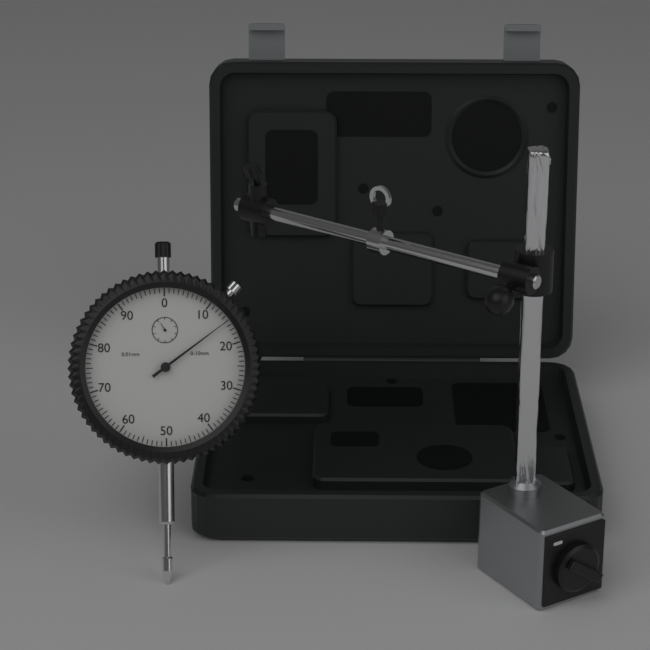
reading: 0.15 mm
